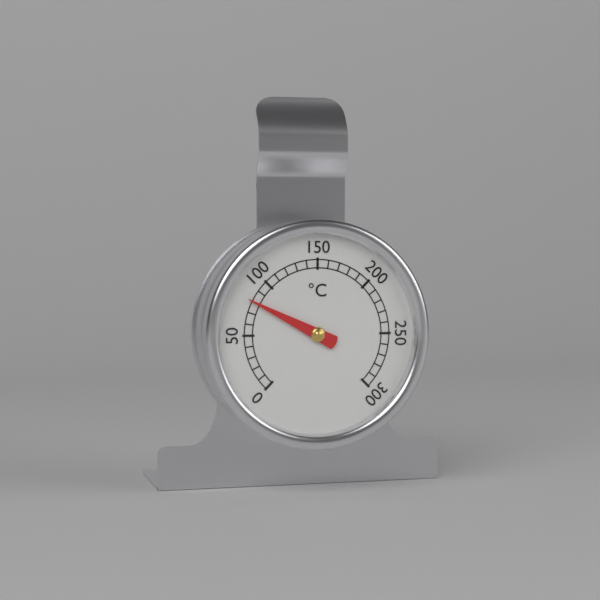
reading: 80 °C
